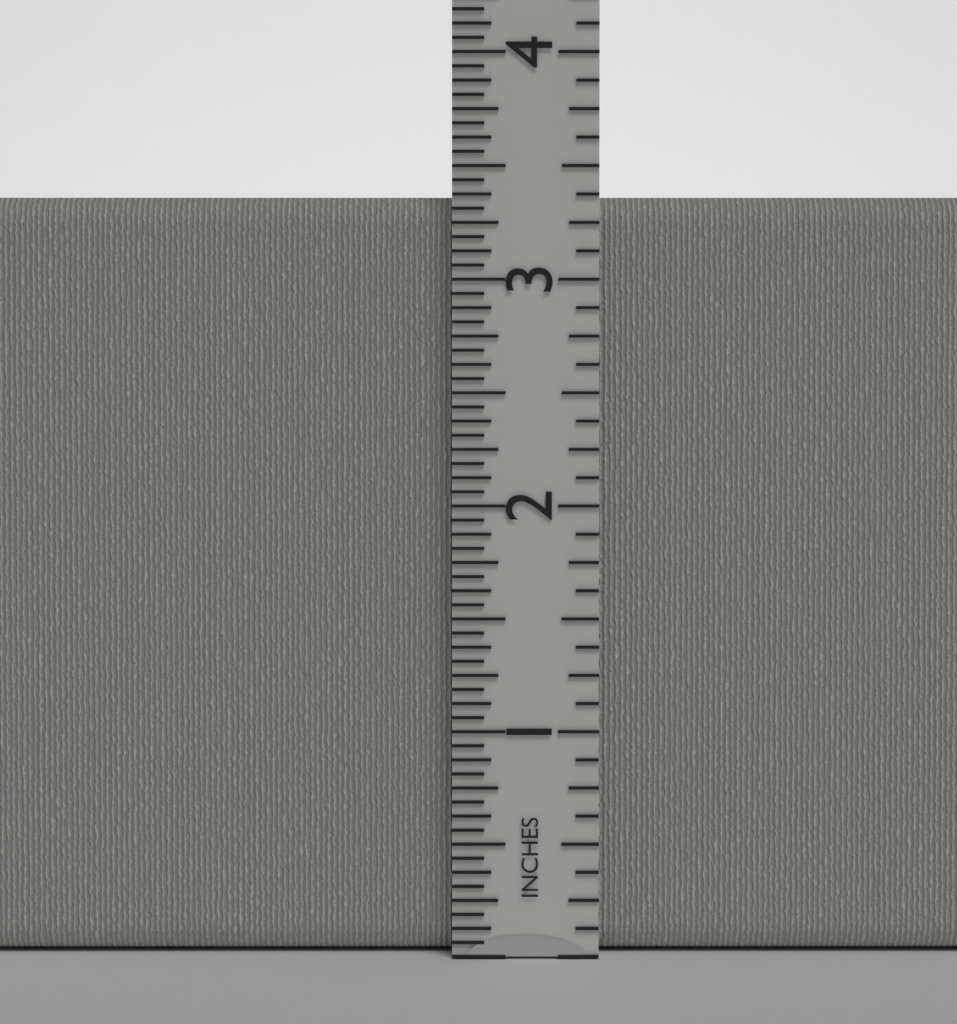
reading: 3.3750 in
